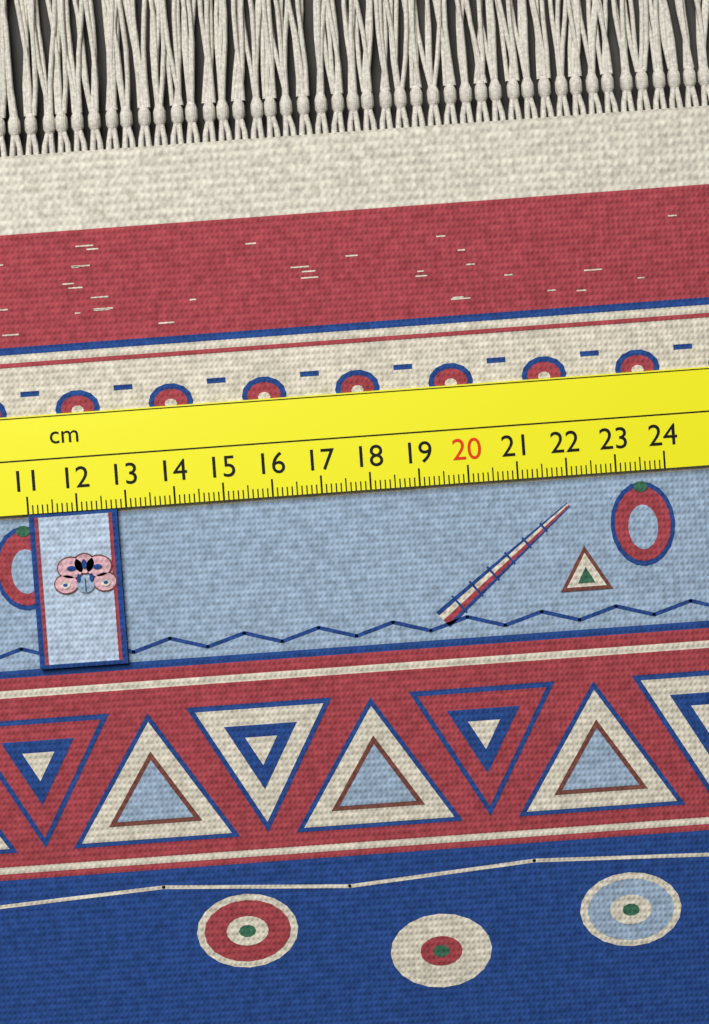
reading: 12.8 cm
